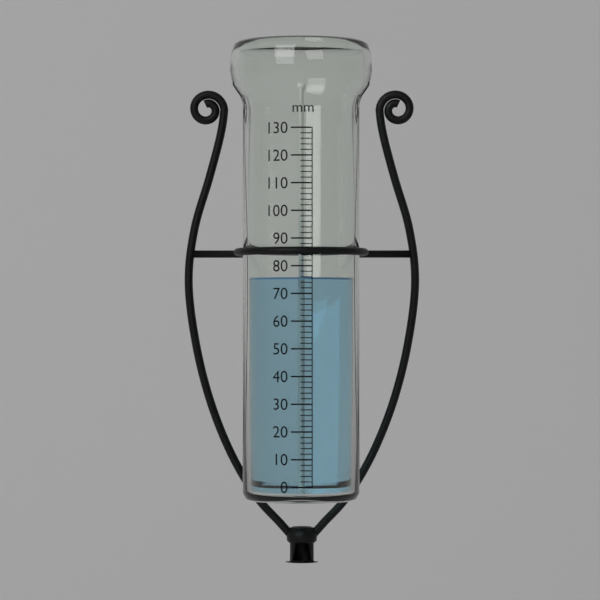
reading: 76 mm
